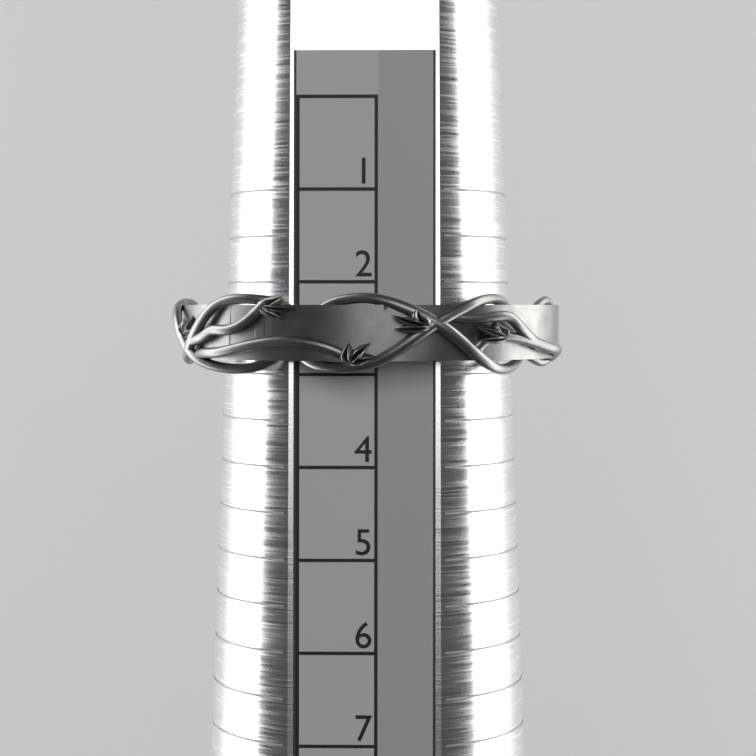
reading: 3.0 (no unit)
